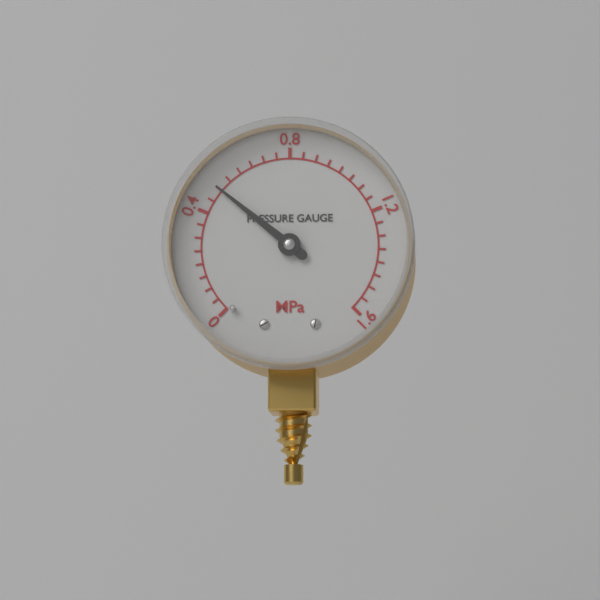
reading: 0.50 MPa
